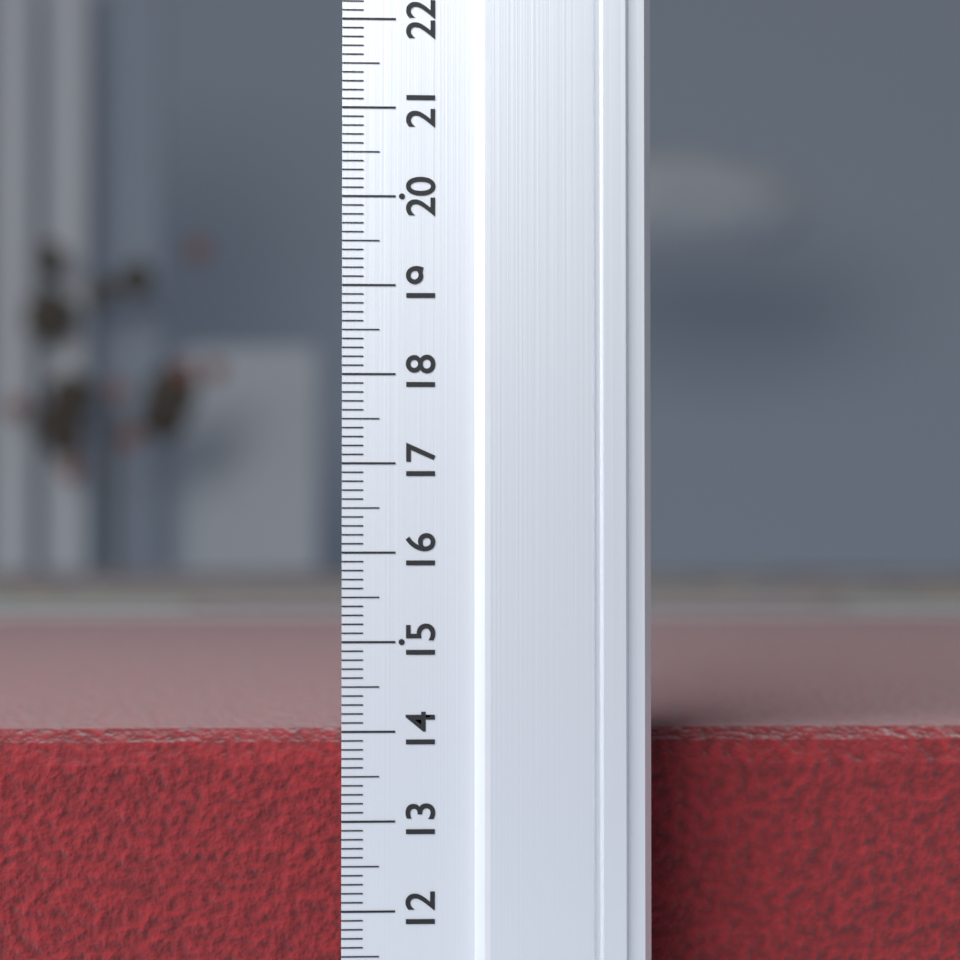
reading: 13.9 (no unit)
